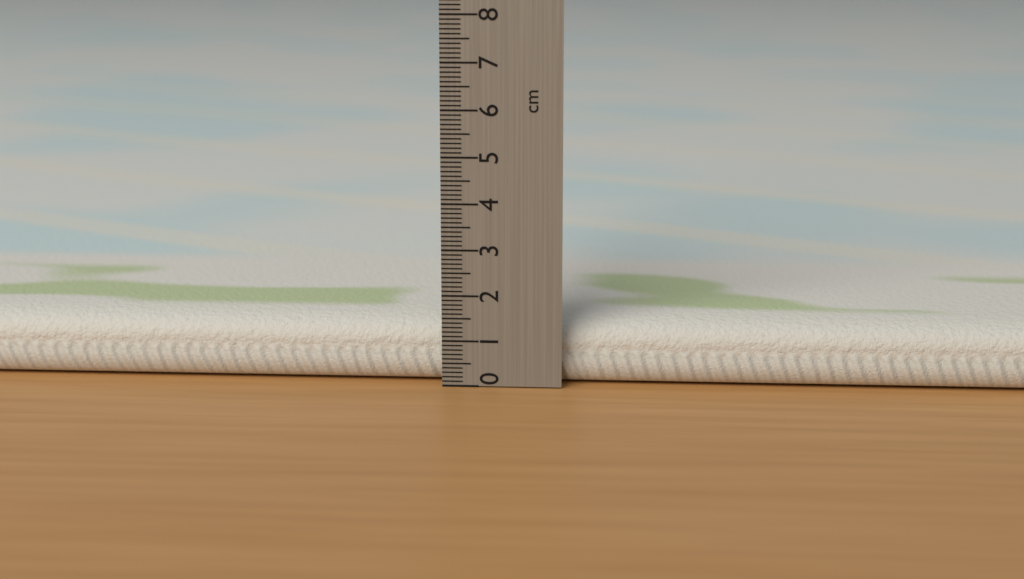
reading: 1.4 cm
